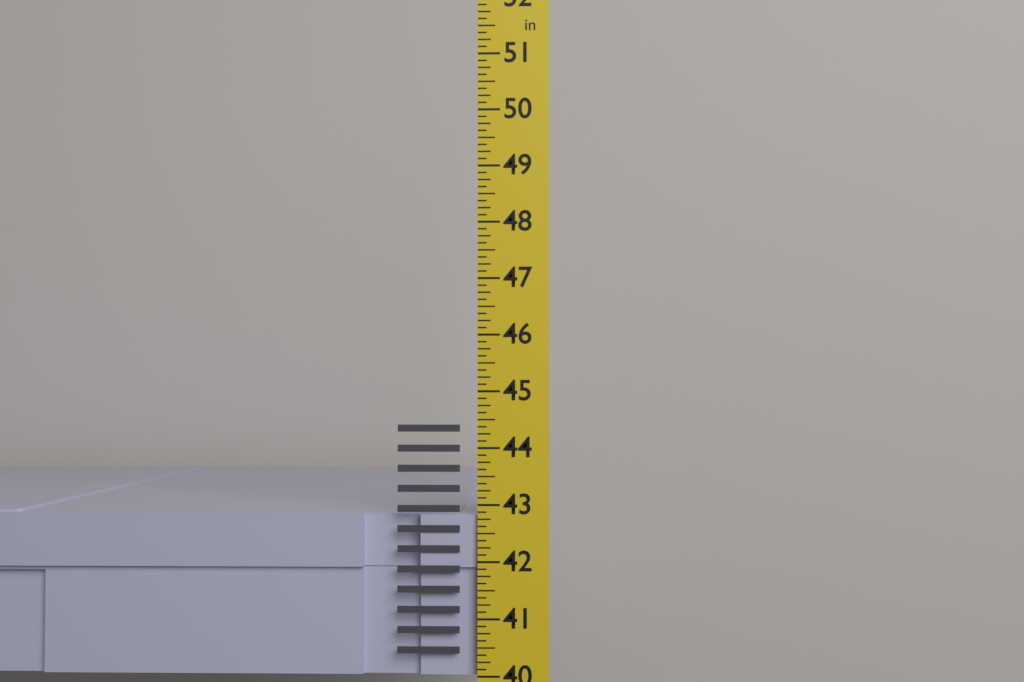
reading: 42.875 in
